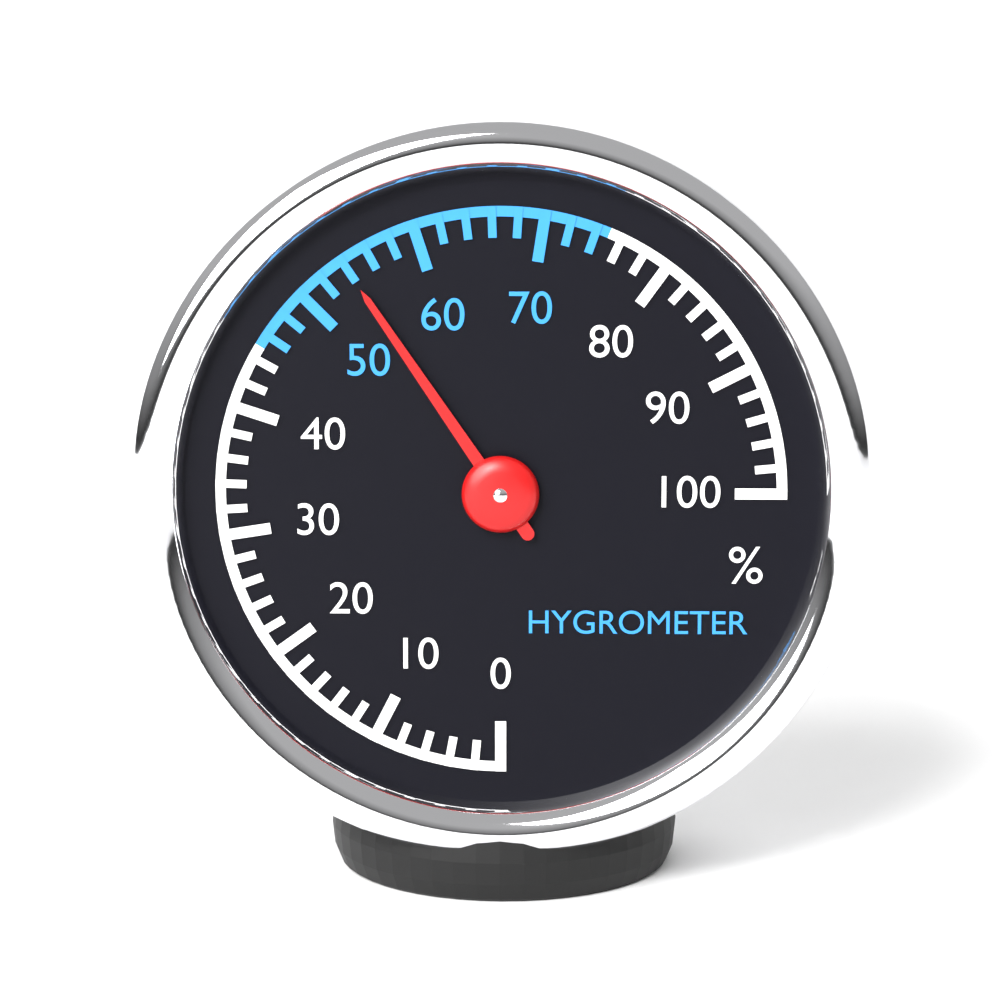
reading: 54 %
